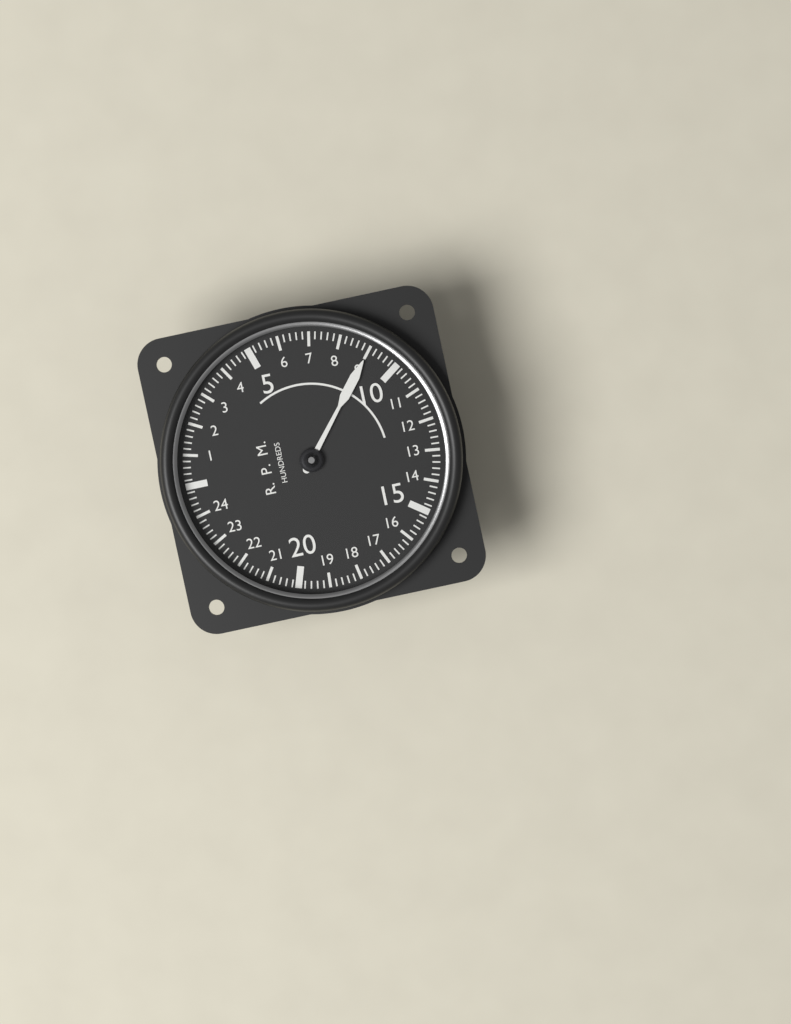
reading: 9.0 RPM x100
